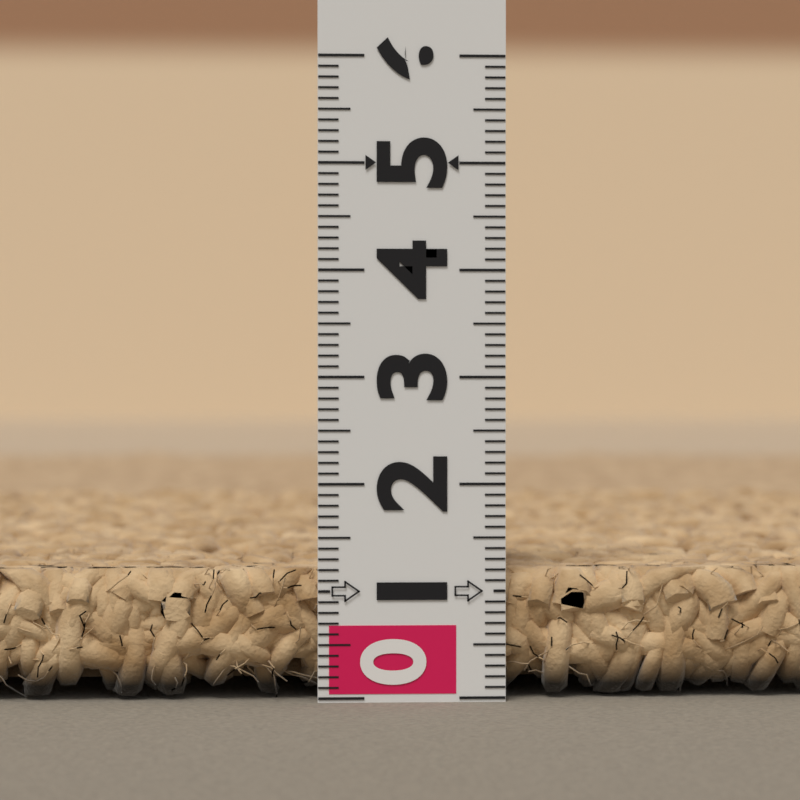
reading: 1.2 (no unit)
